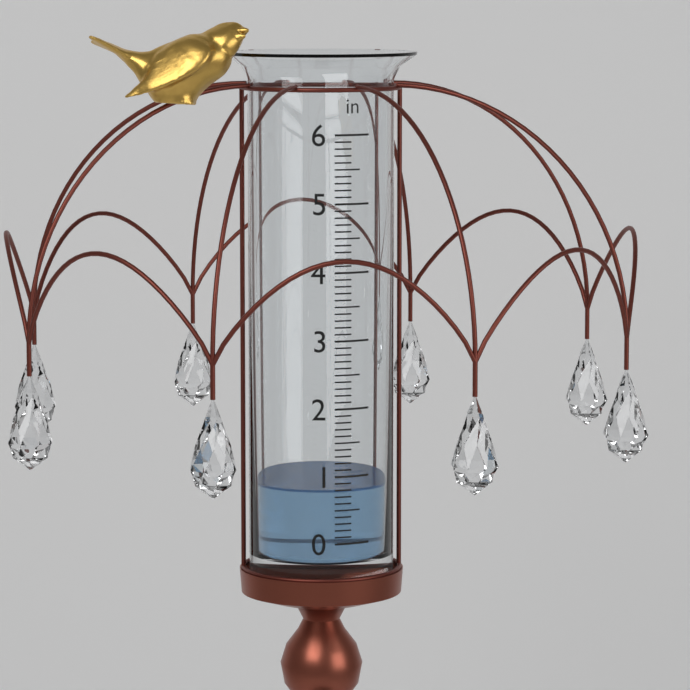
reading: 0.8 in
